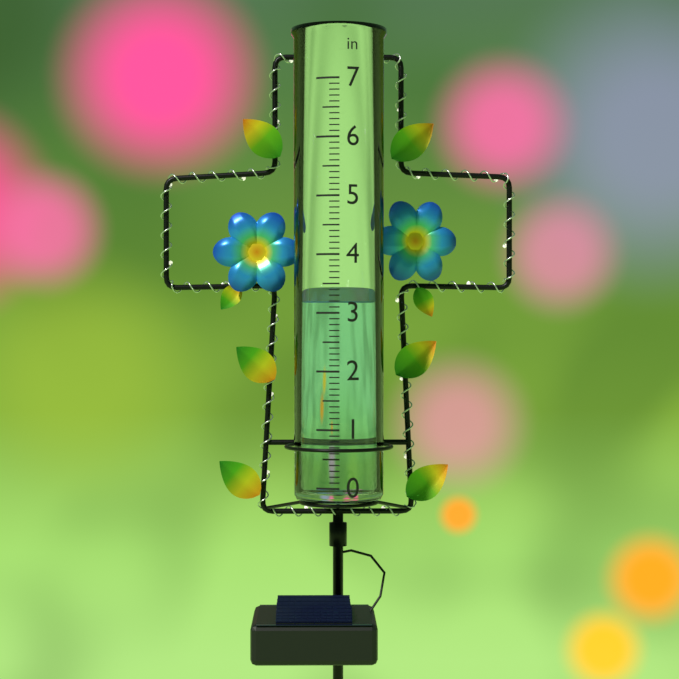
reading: 3.2 in
